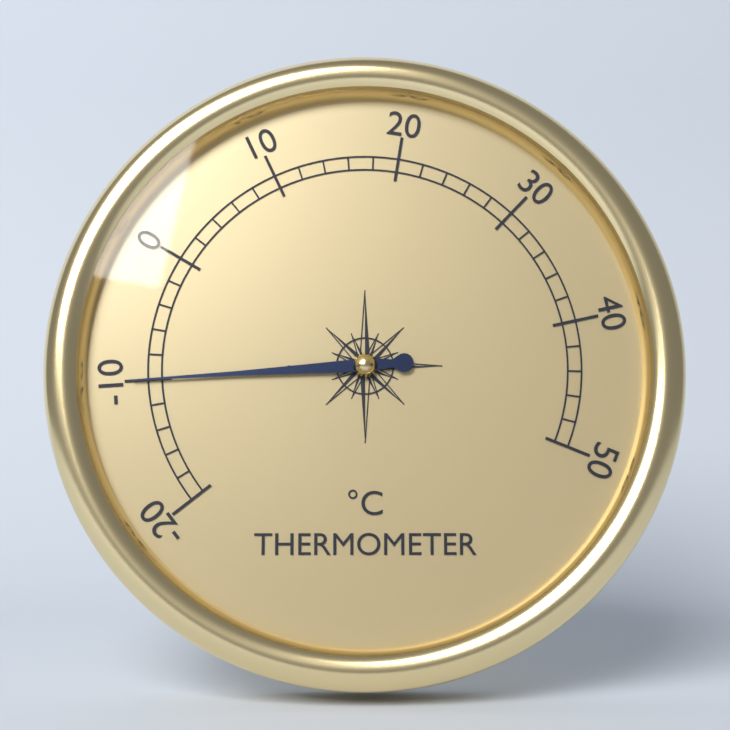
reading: -10 °C
